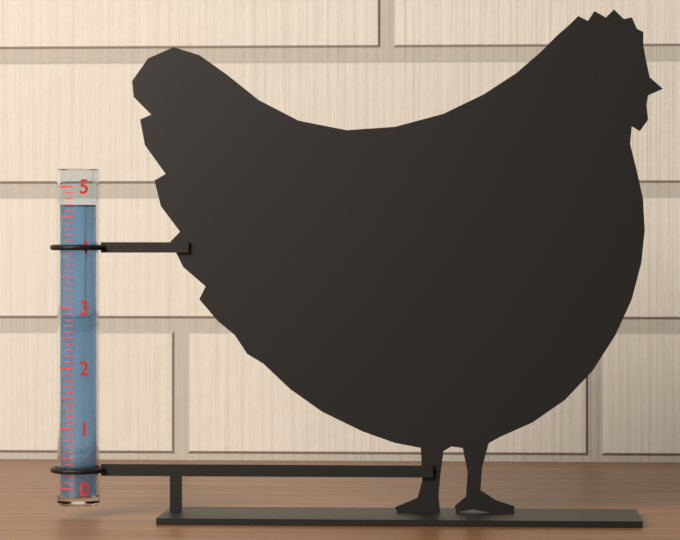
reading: 4.7 (no unit)
